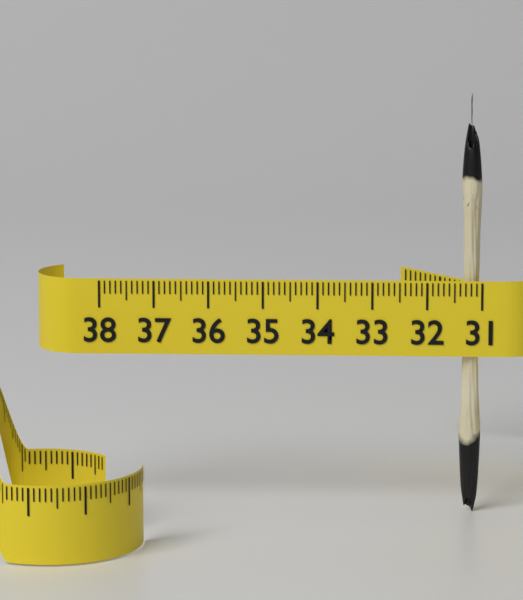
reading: 31.4 (no unit)
